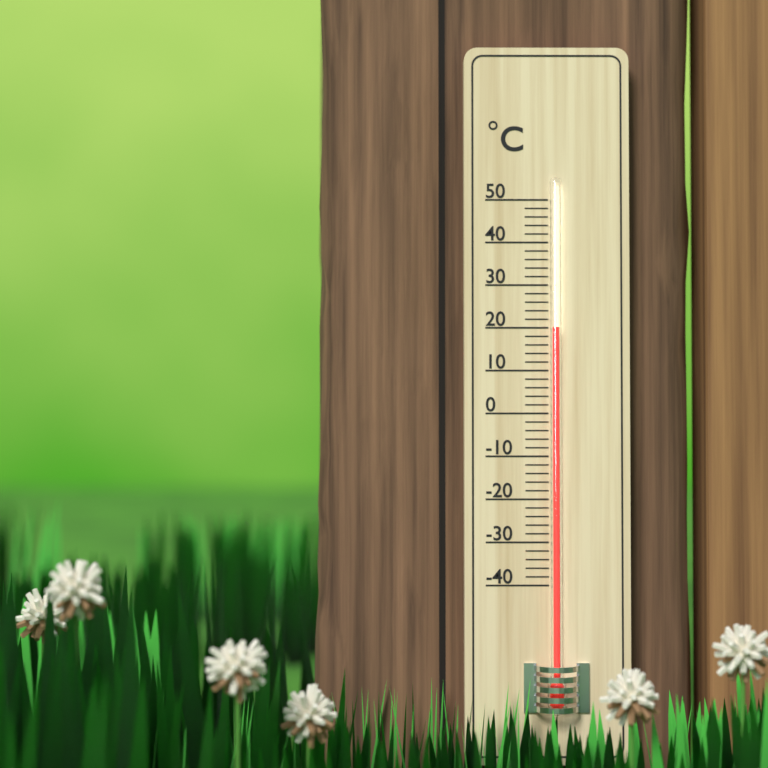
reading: 20 °C
